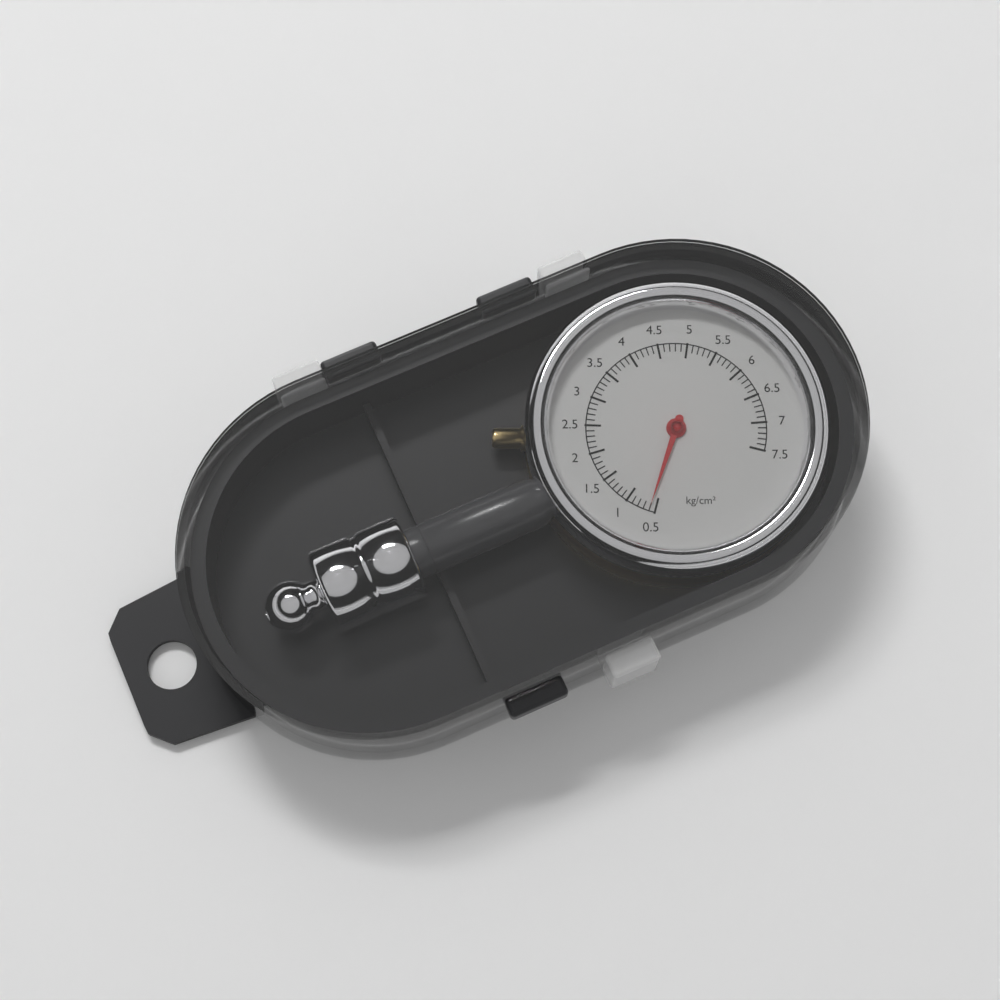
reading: 0.6 kg/cm²
